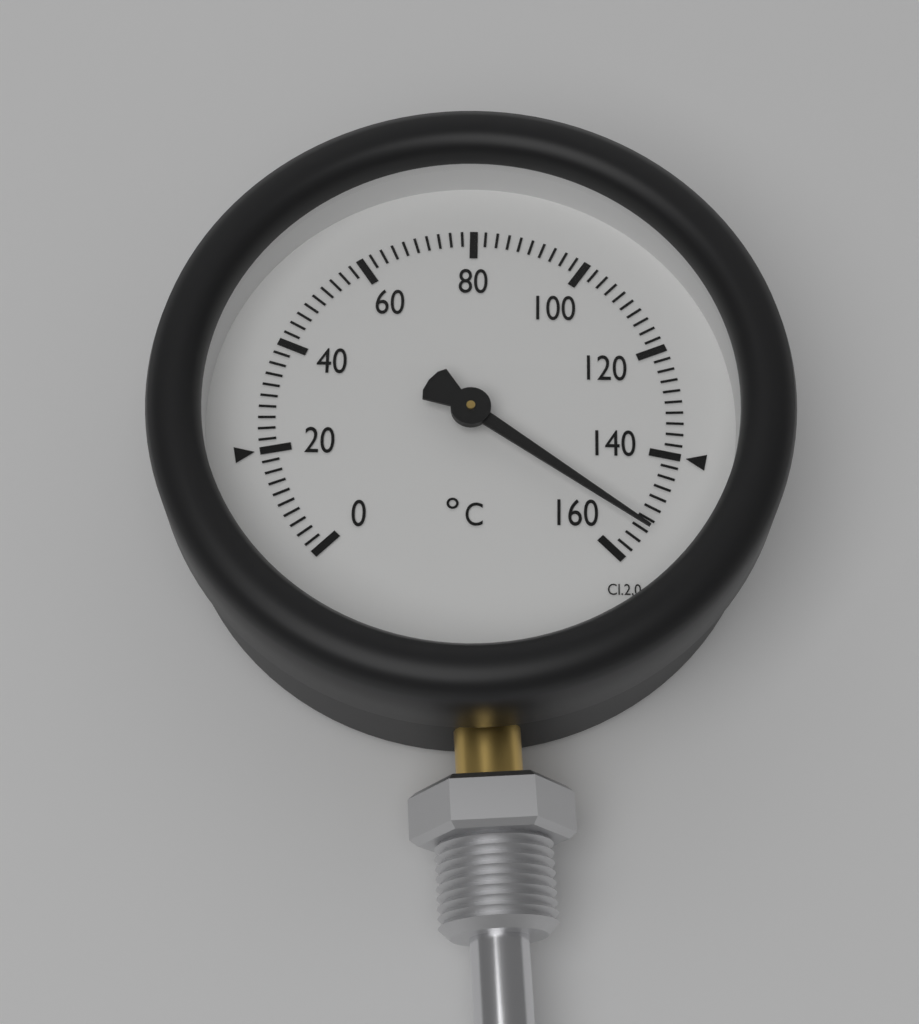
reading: 154 °C
